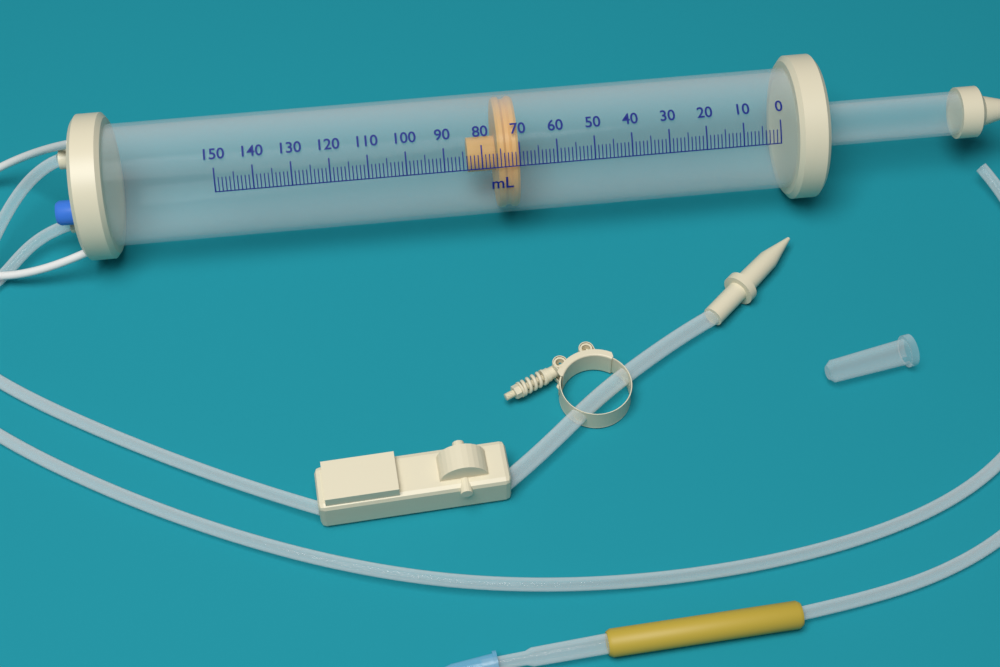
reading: 70 ml
